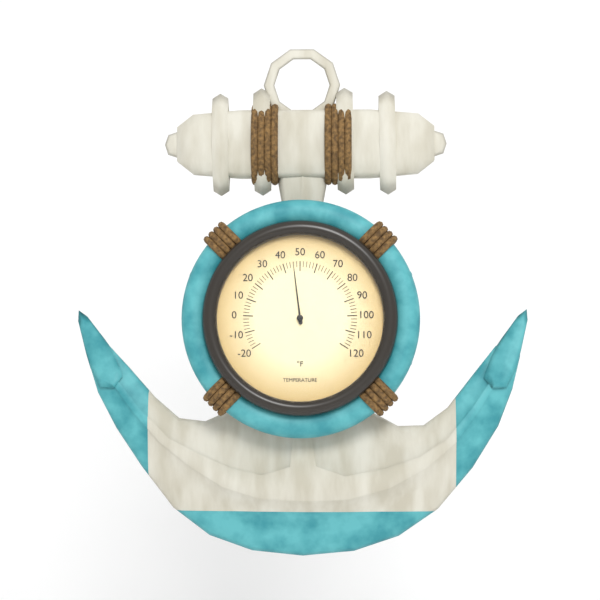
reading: 46 °F
